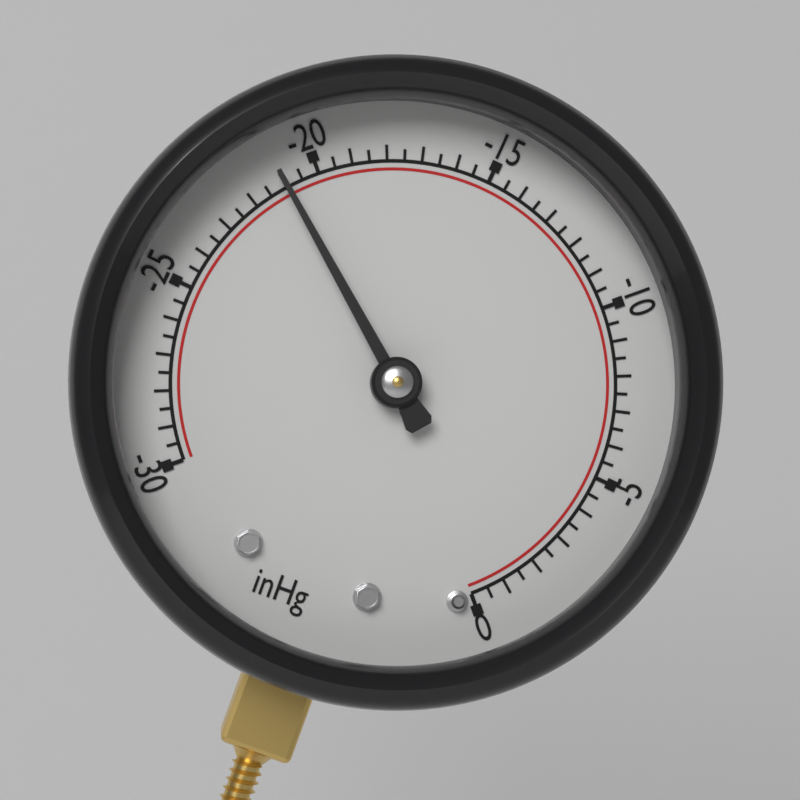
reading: -21.0 inHg
